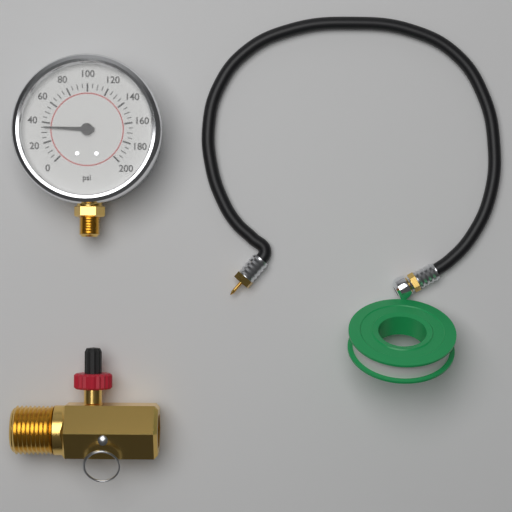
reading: 35 psi
